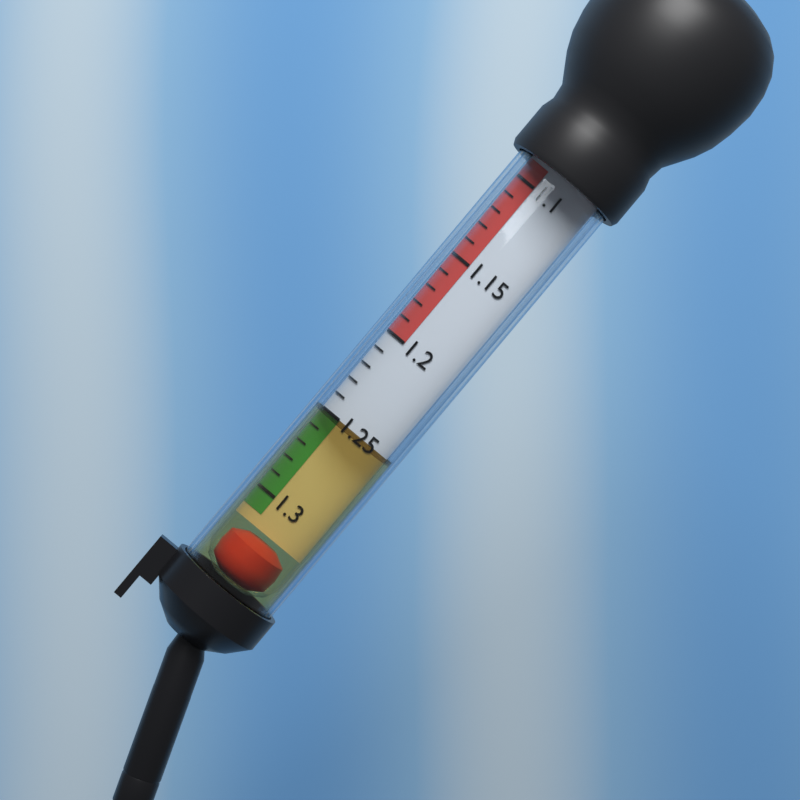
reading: 1.25 (no unit)
